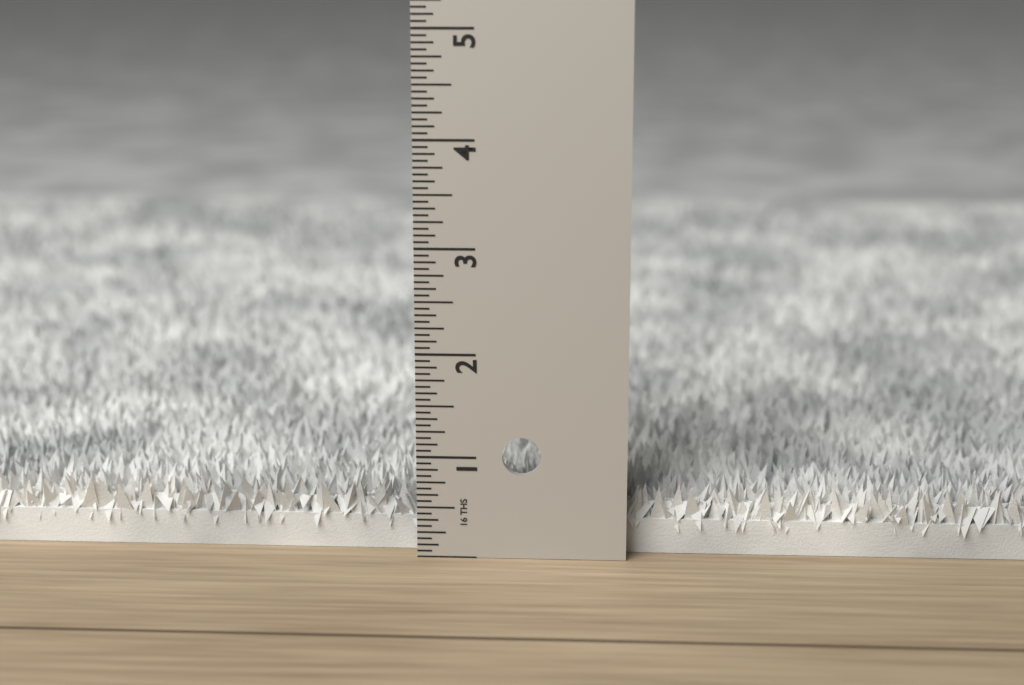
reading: 0.6875 in
